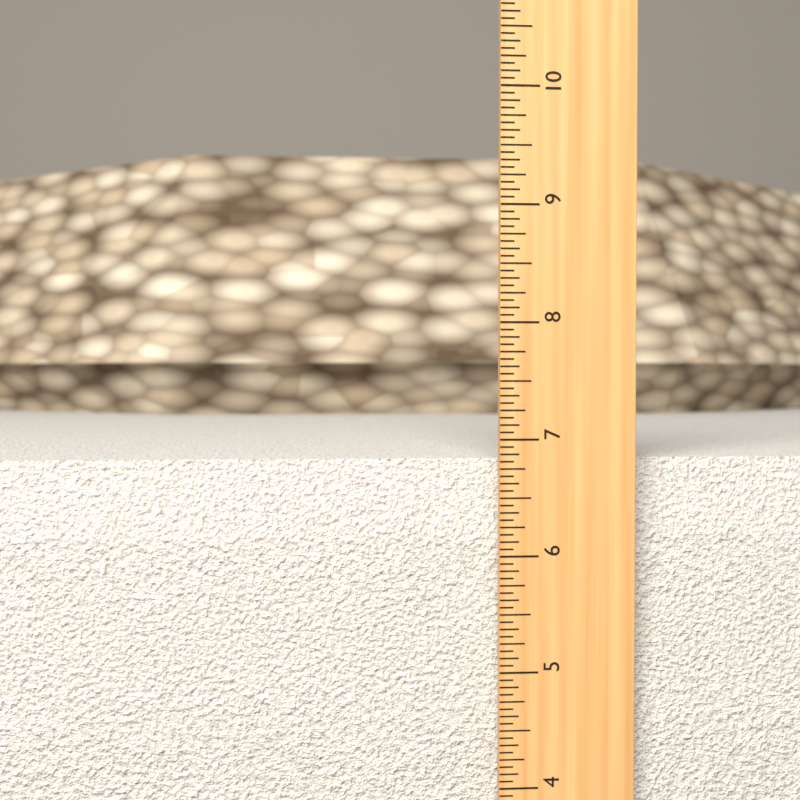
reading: 6.8125 in
